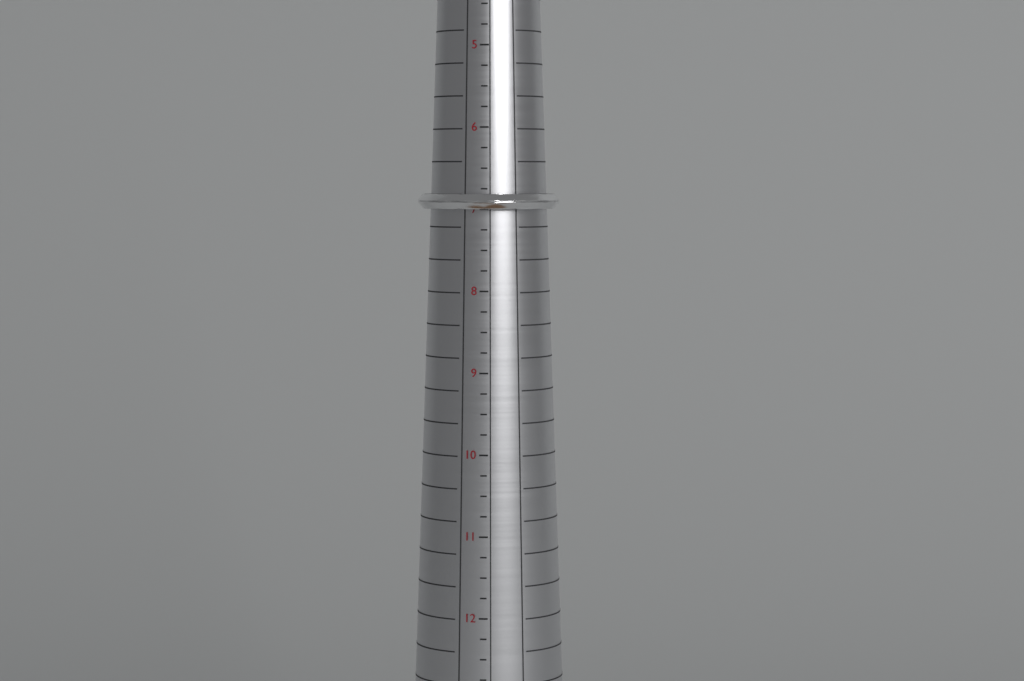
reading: 7.00 (no unit)
